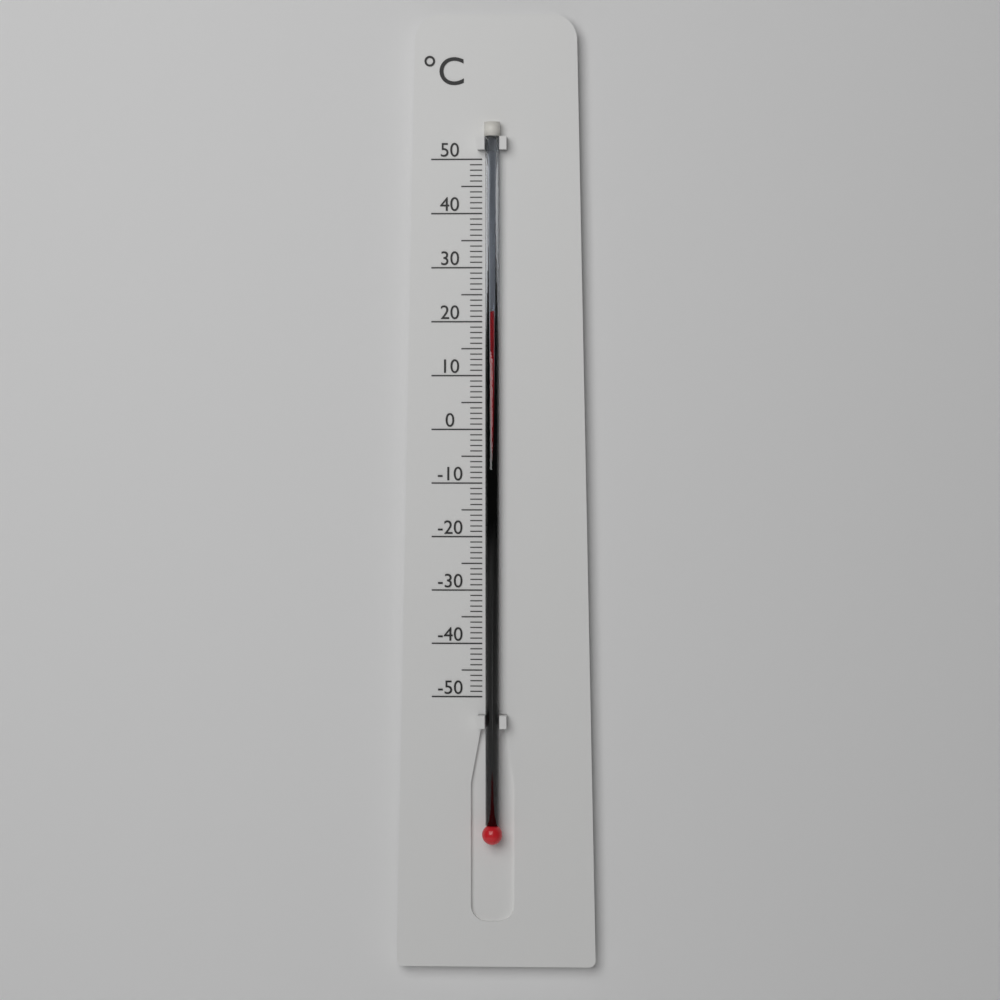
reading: 22 °C
